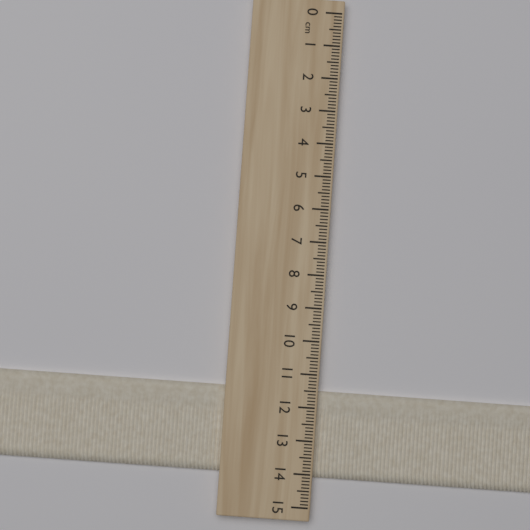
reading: 14.1 cm
